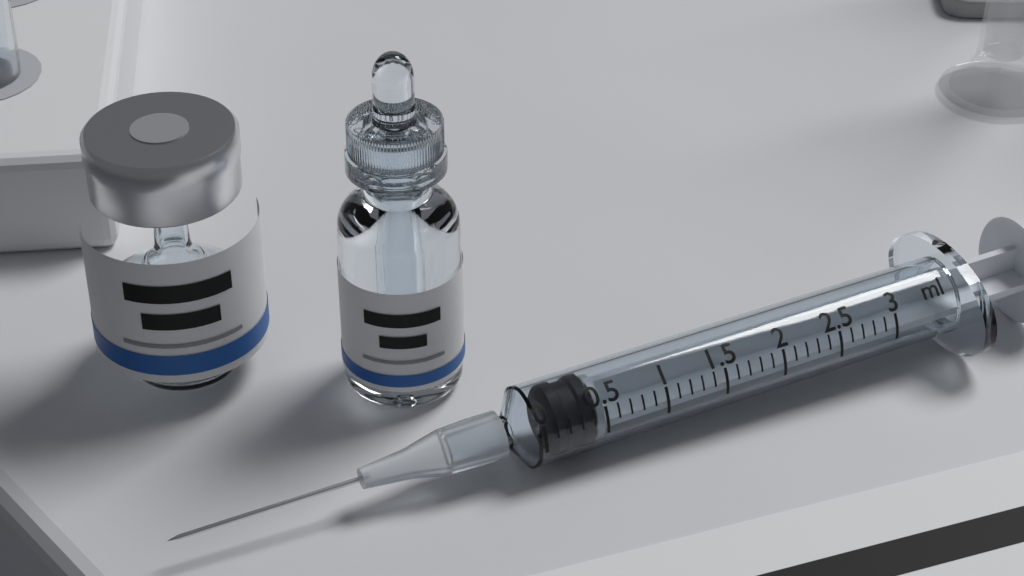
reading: 0.1 ml
